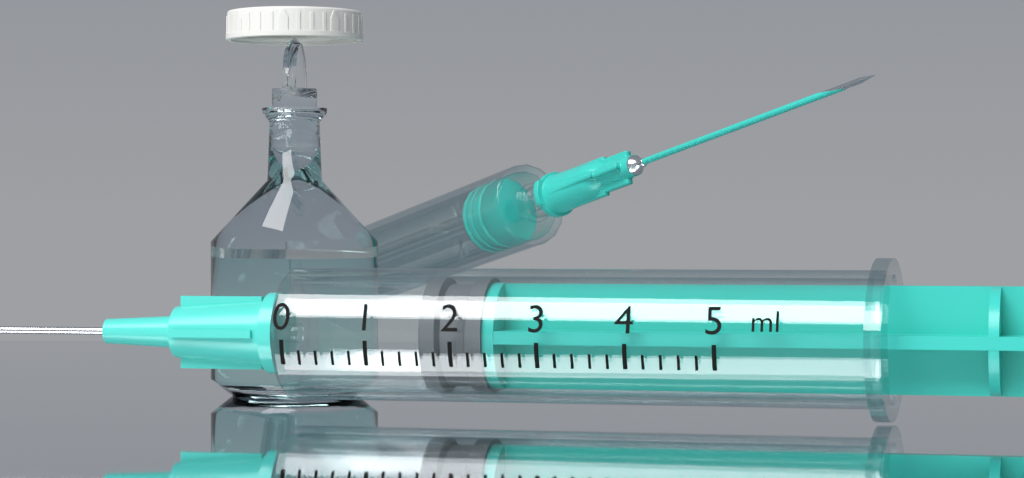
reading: 1.6 ml
